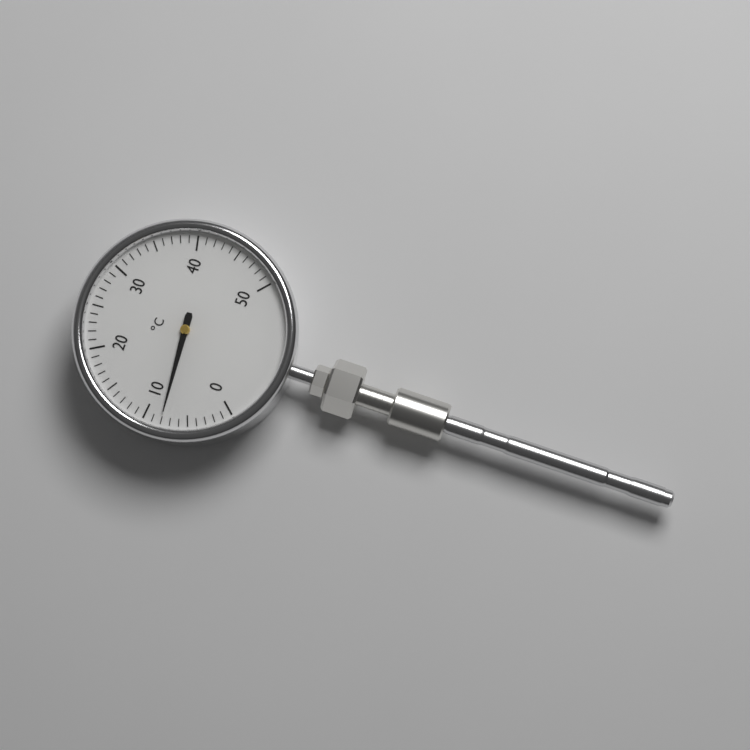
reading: 8 °C
